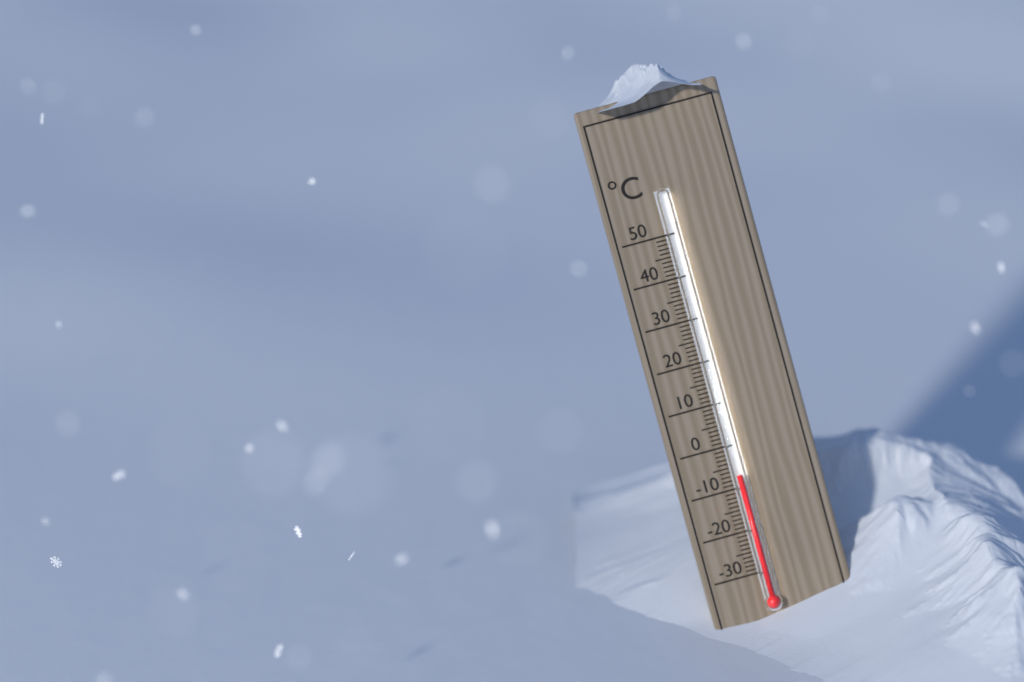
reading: -7 °C
